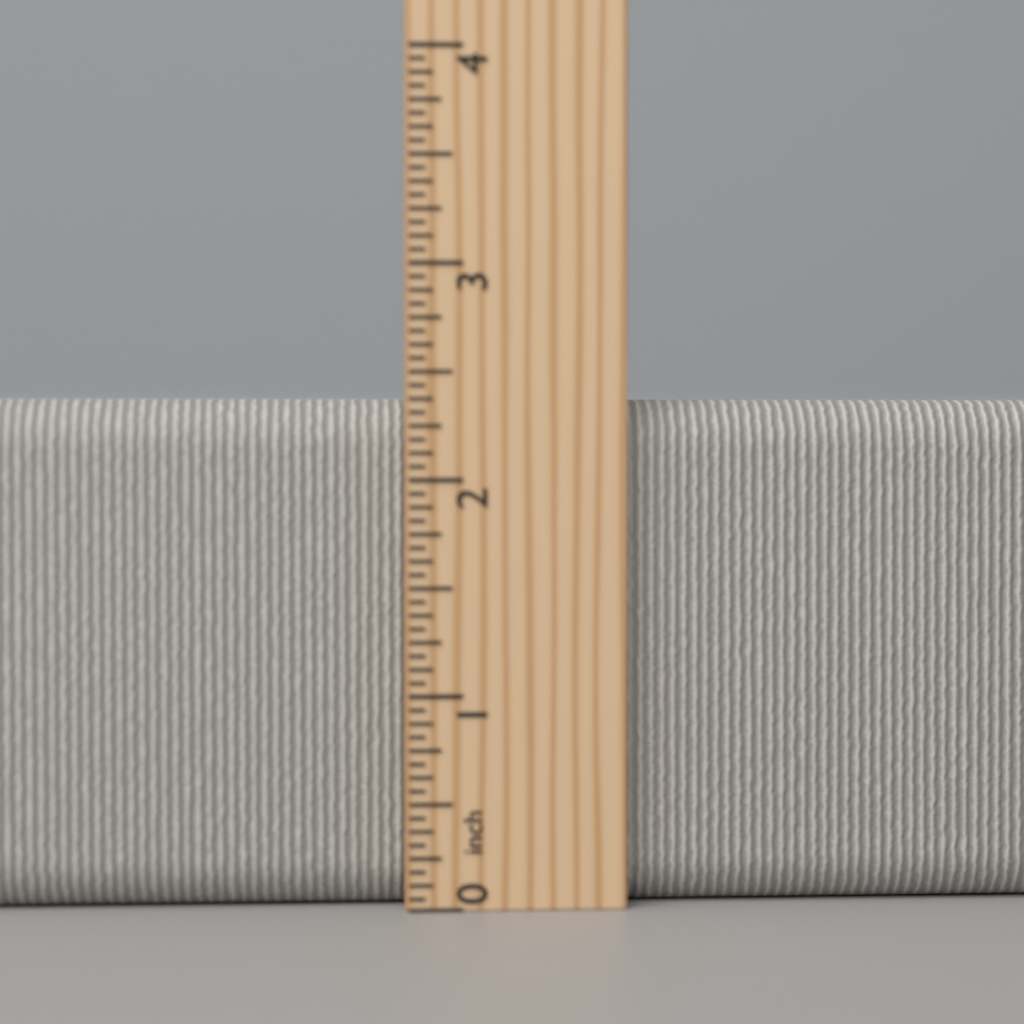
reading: 2.3750 inch
